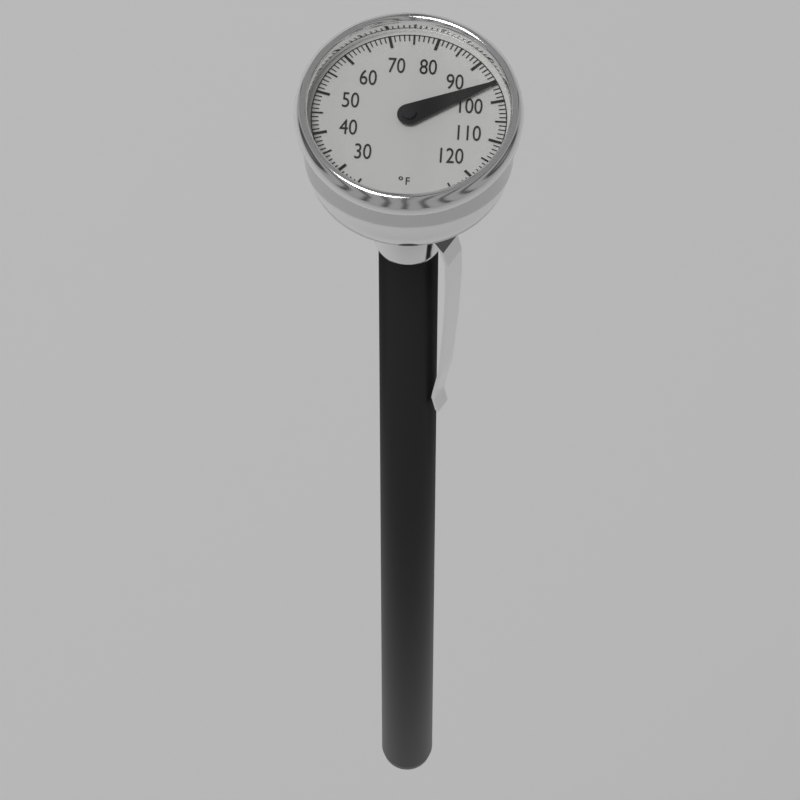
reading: 96 °F
